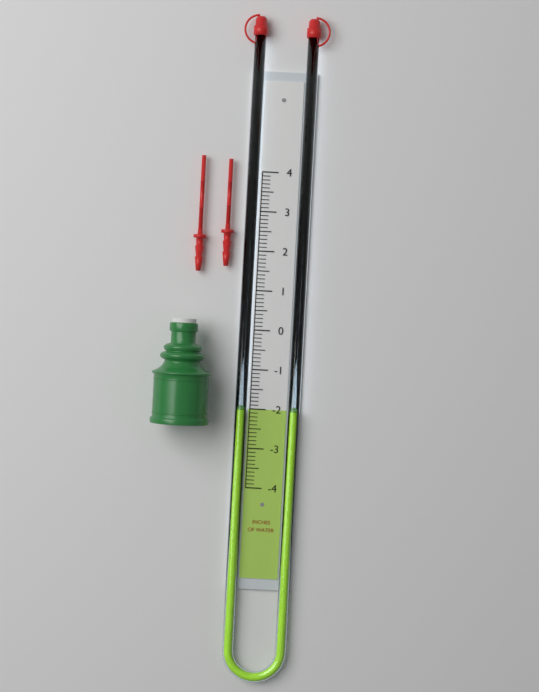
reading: -2.0 in
